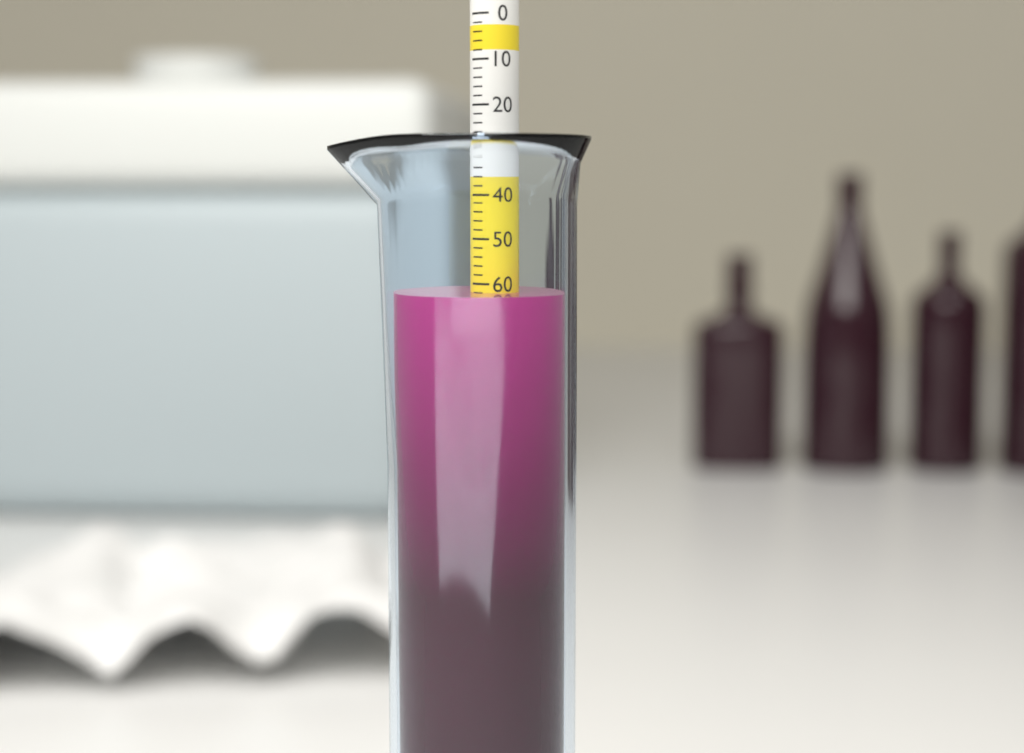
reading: 62 (no unit)
